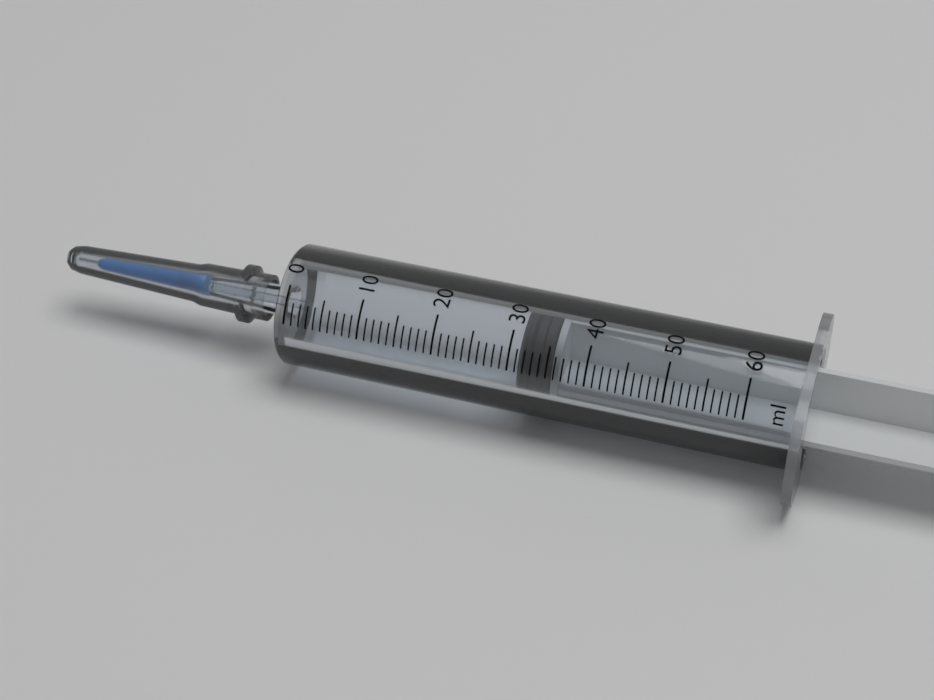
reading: 31 ml
